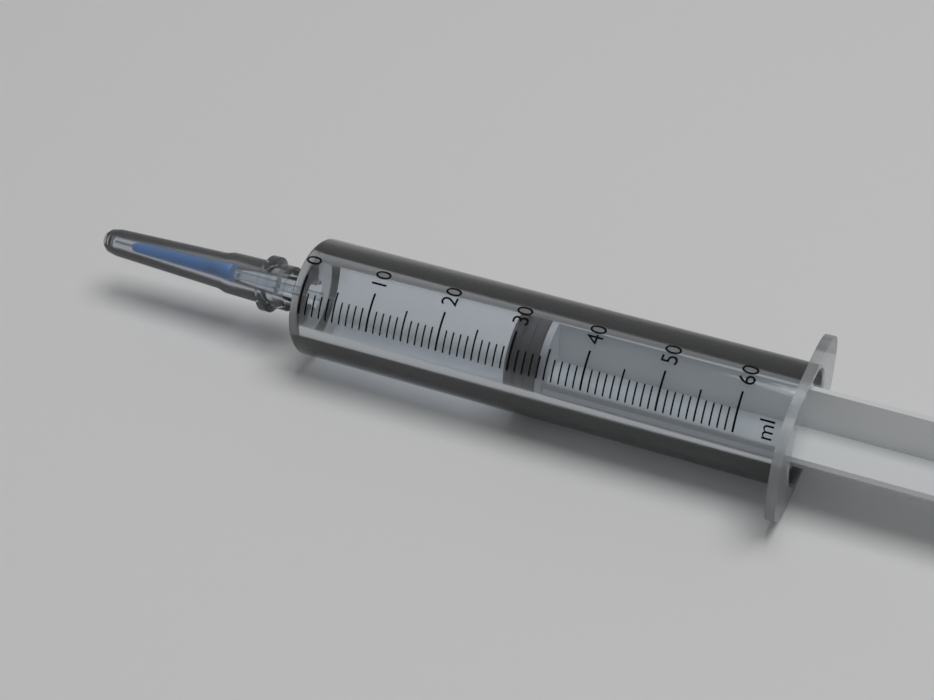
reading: 29 ml
